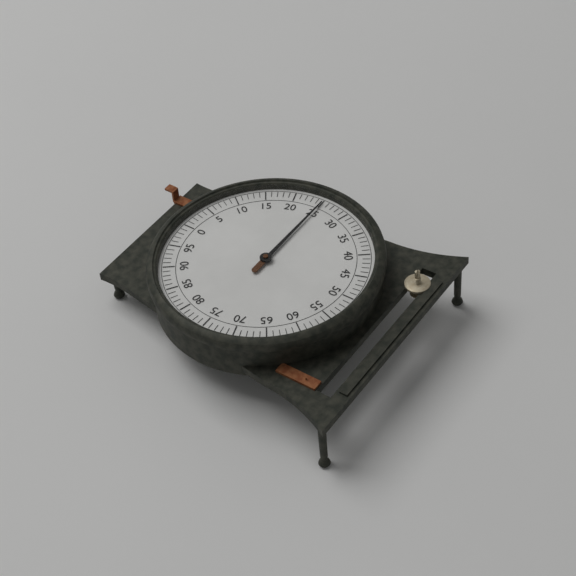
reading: 25 (no unit)
